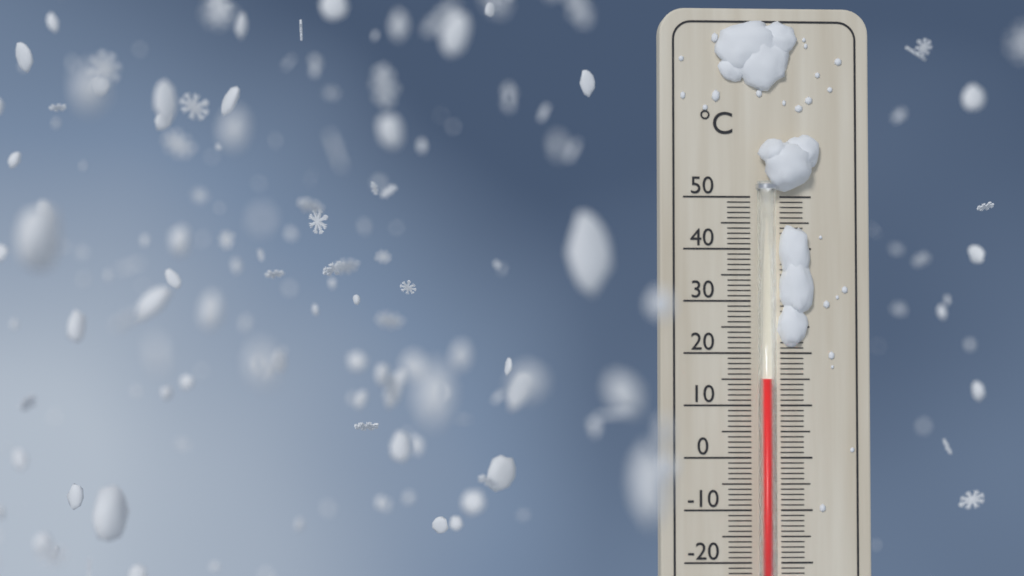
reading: 15 °C
